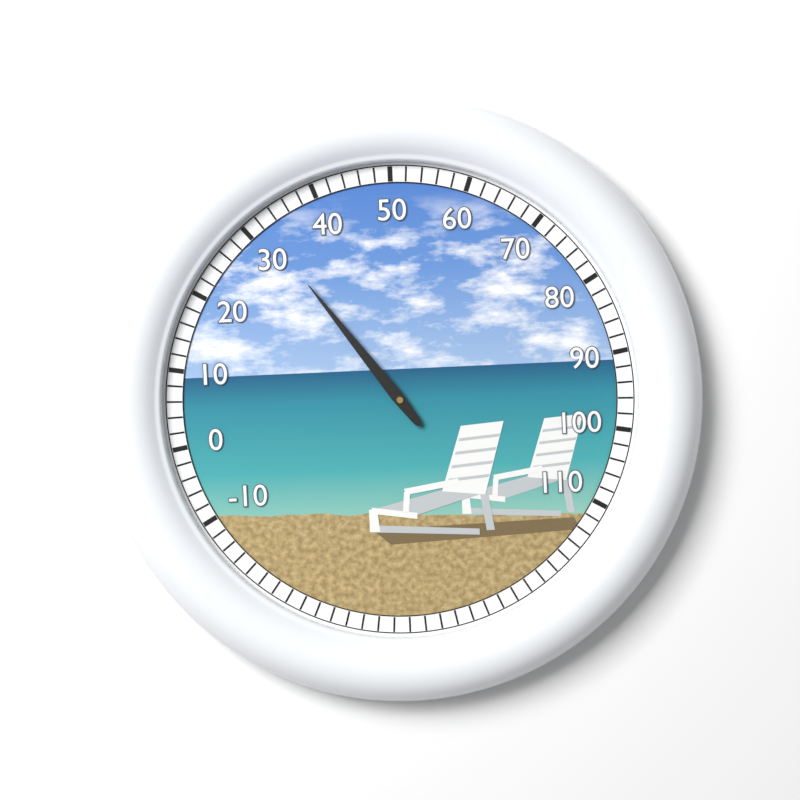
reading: 32 (no unit)
